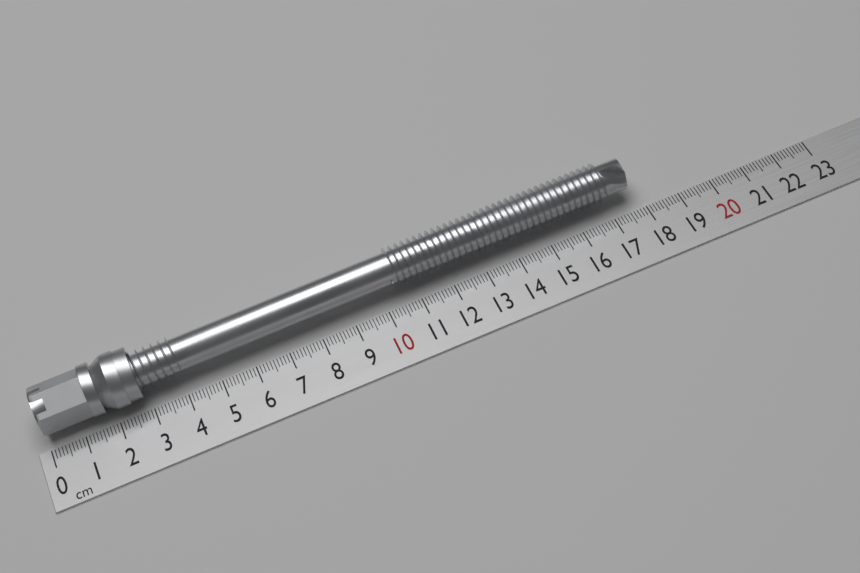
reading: 17.8 cm
